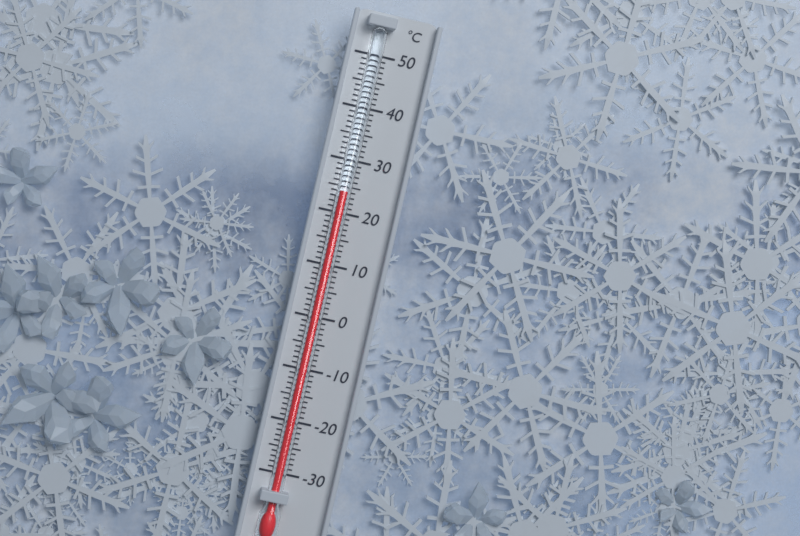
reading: 24 °C
